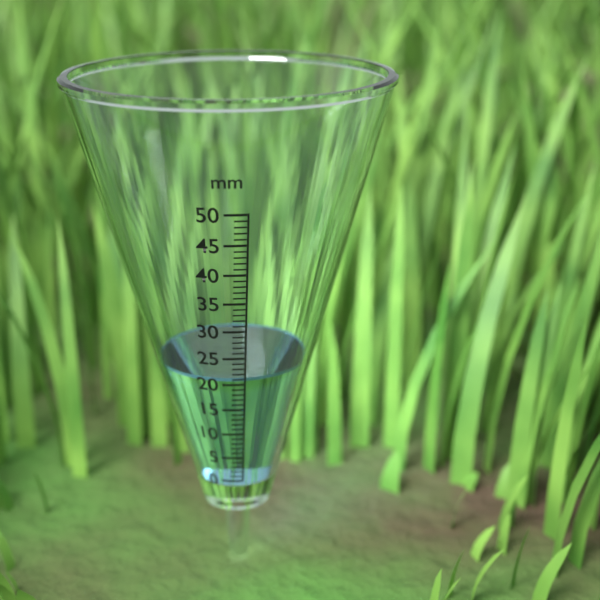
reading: 21 mm
